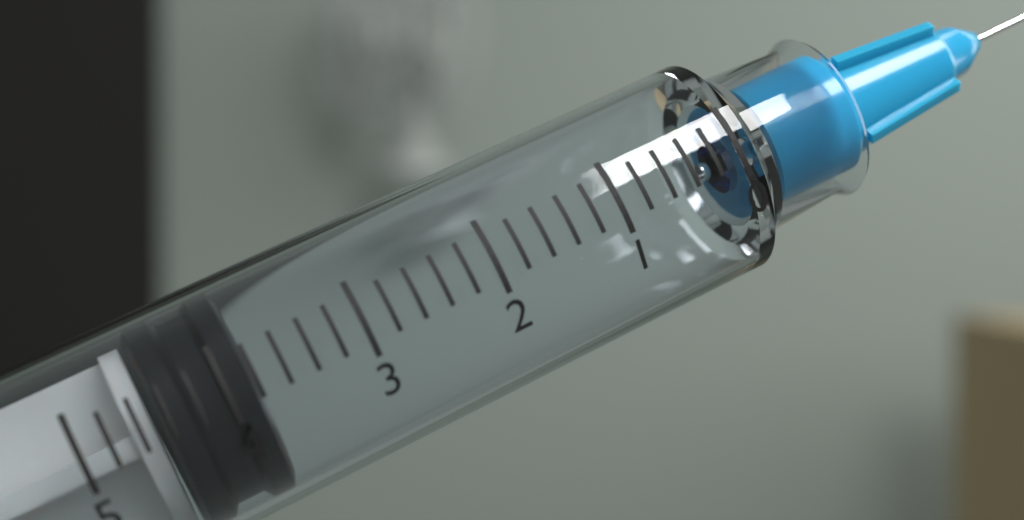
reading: 3.8 ml
